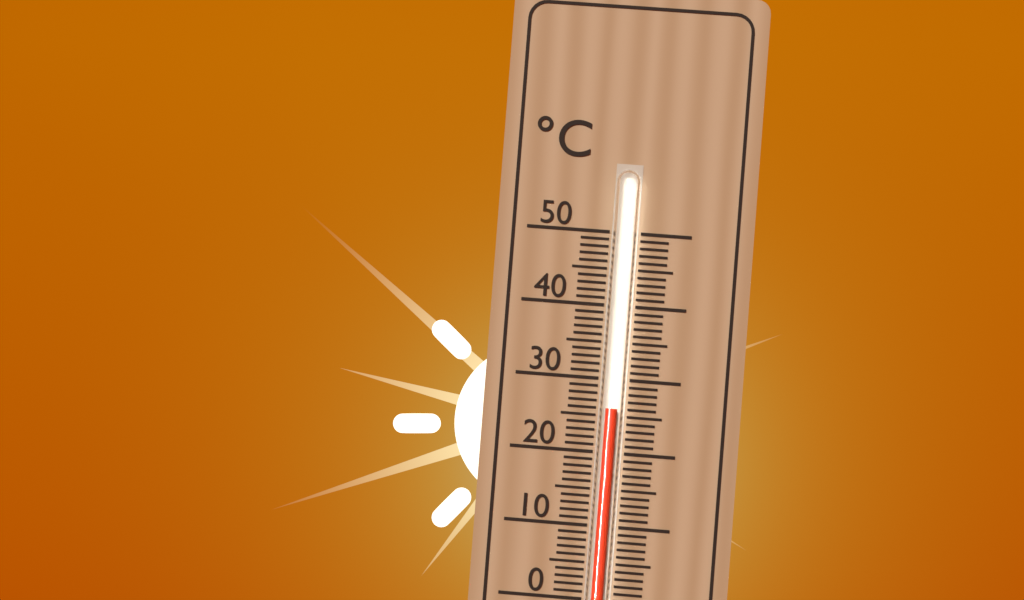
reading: 26 °C
